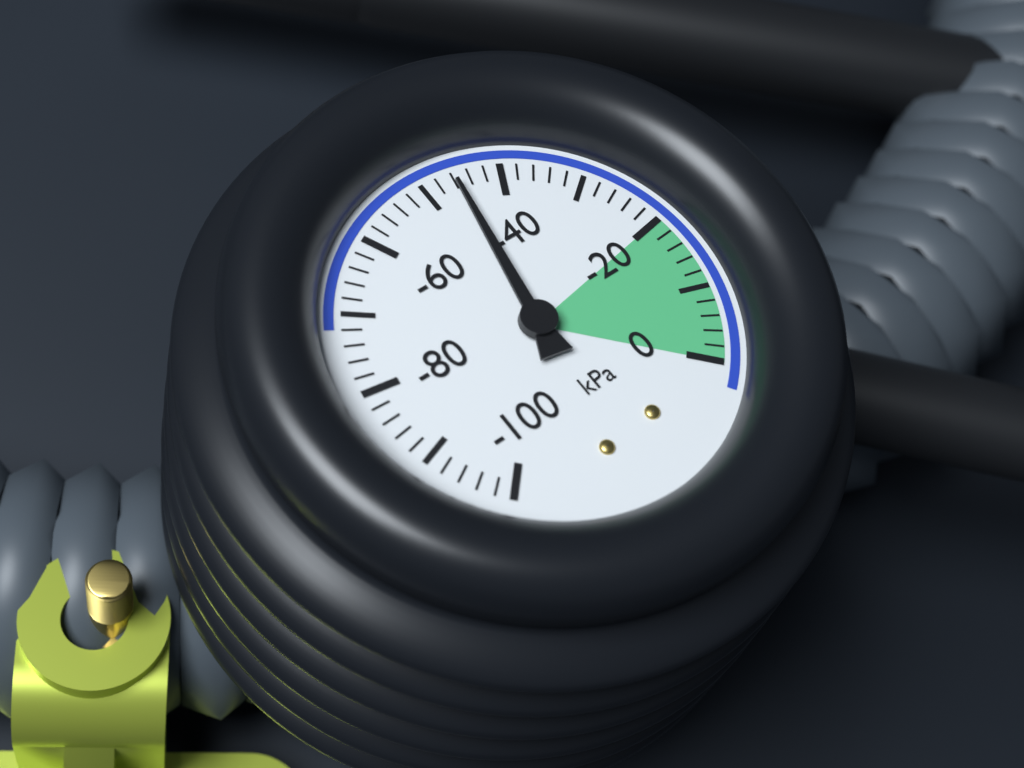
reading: -46 kPa
